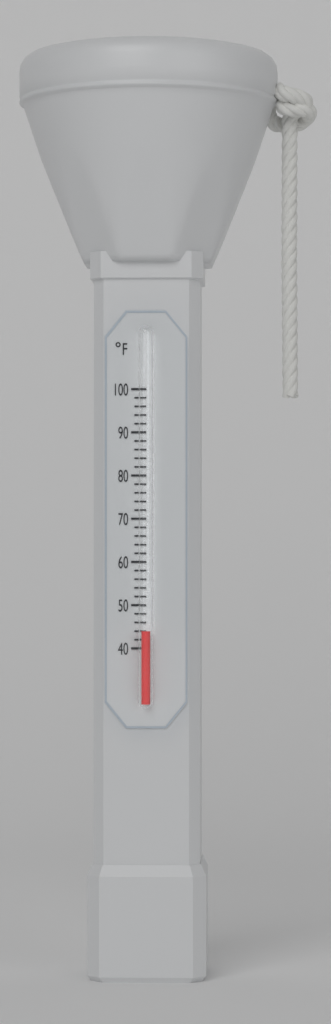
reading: 44 °F
